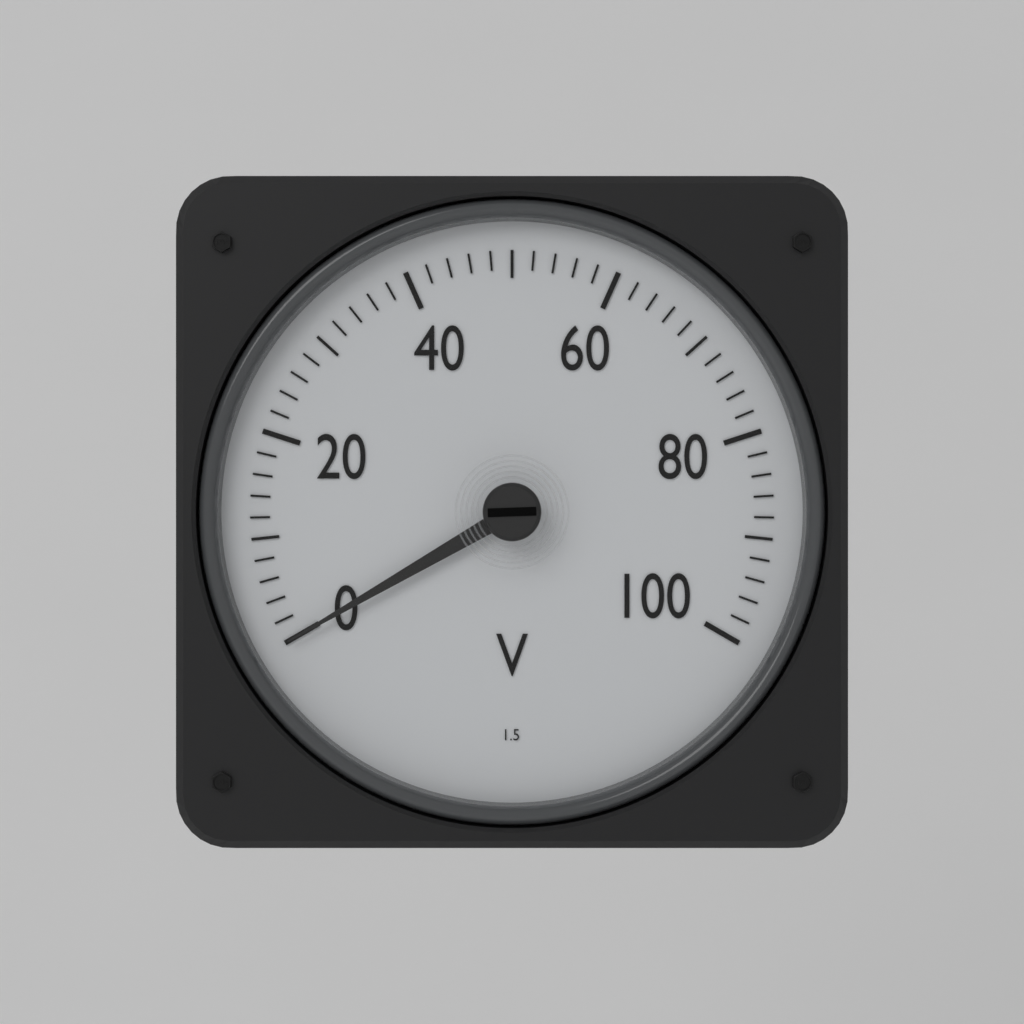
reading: 0 V
